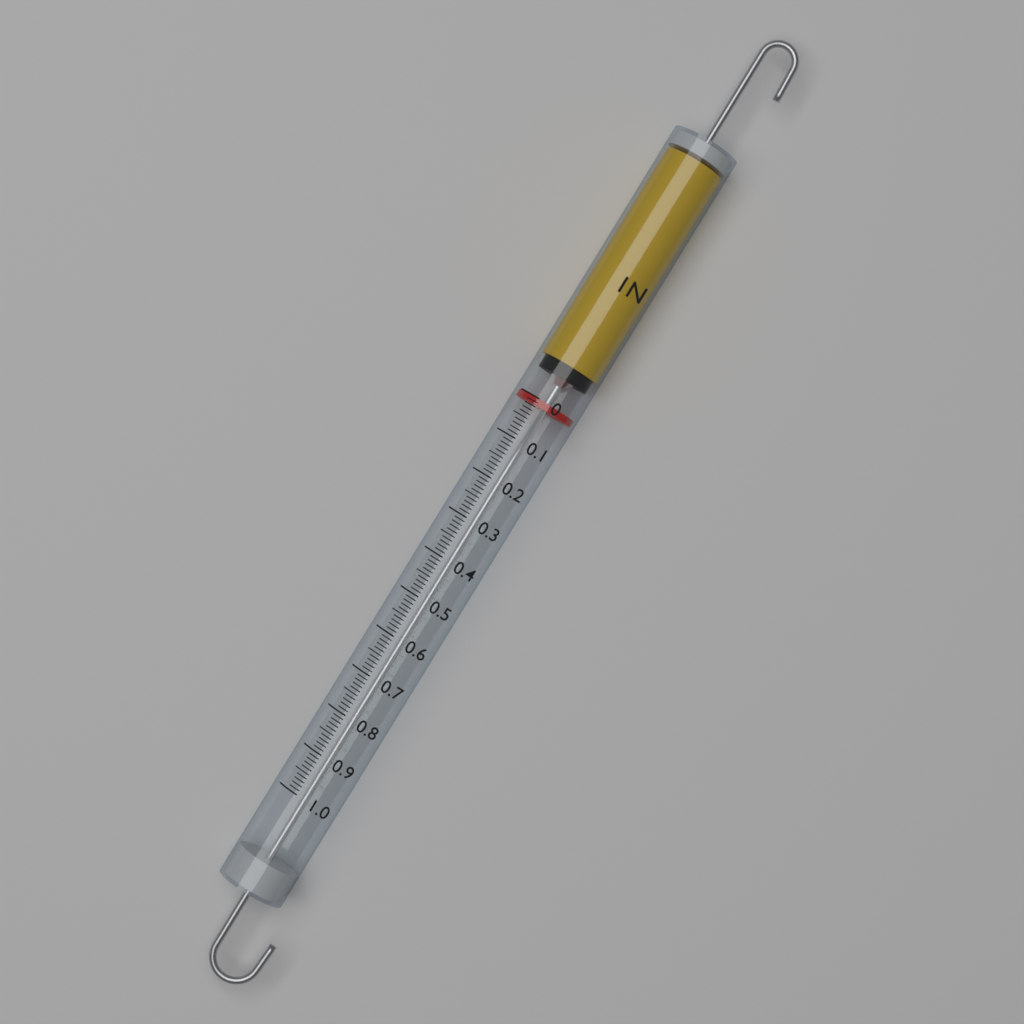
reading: 0.00 N
